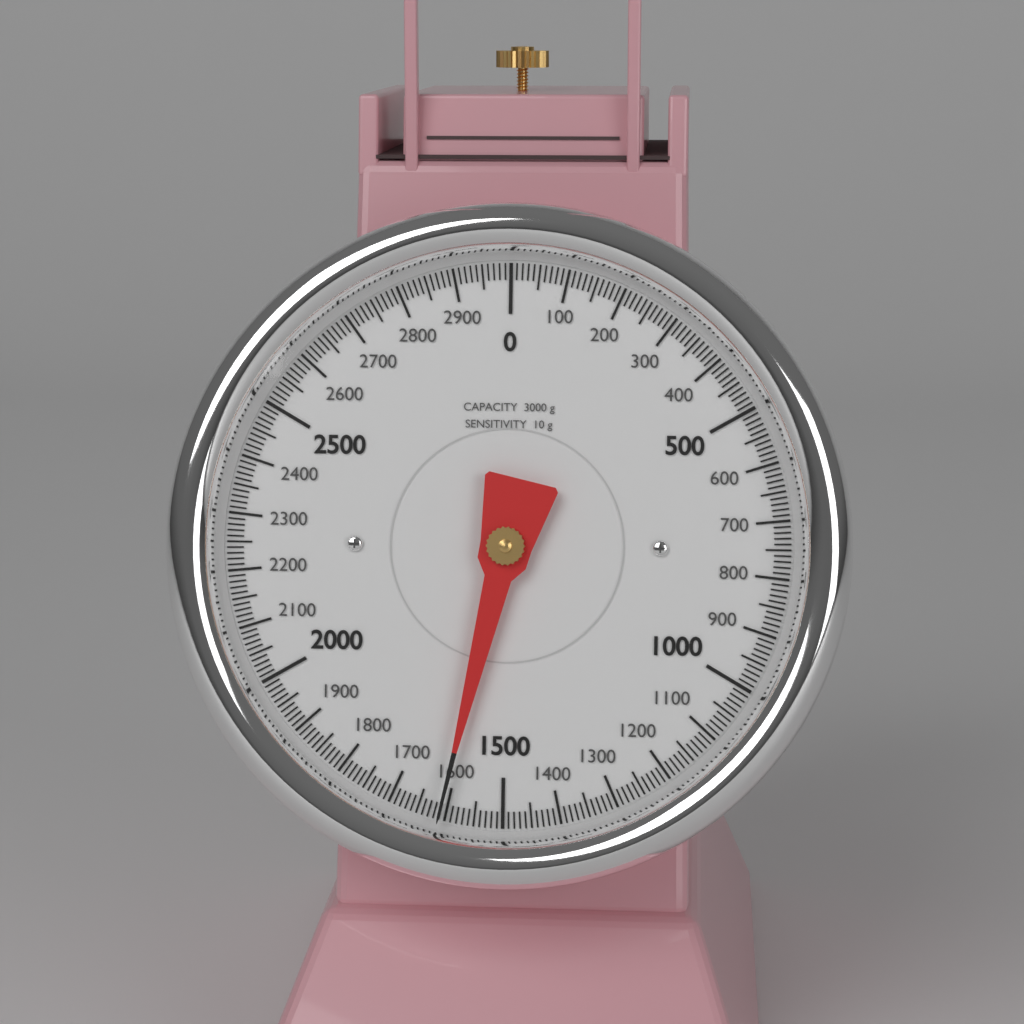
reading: 1610 g
